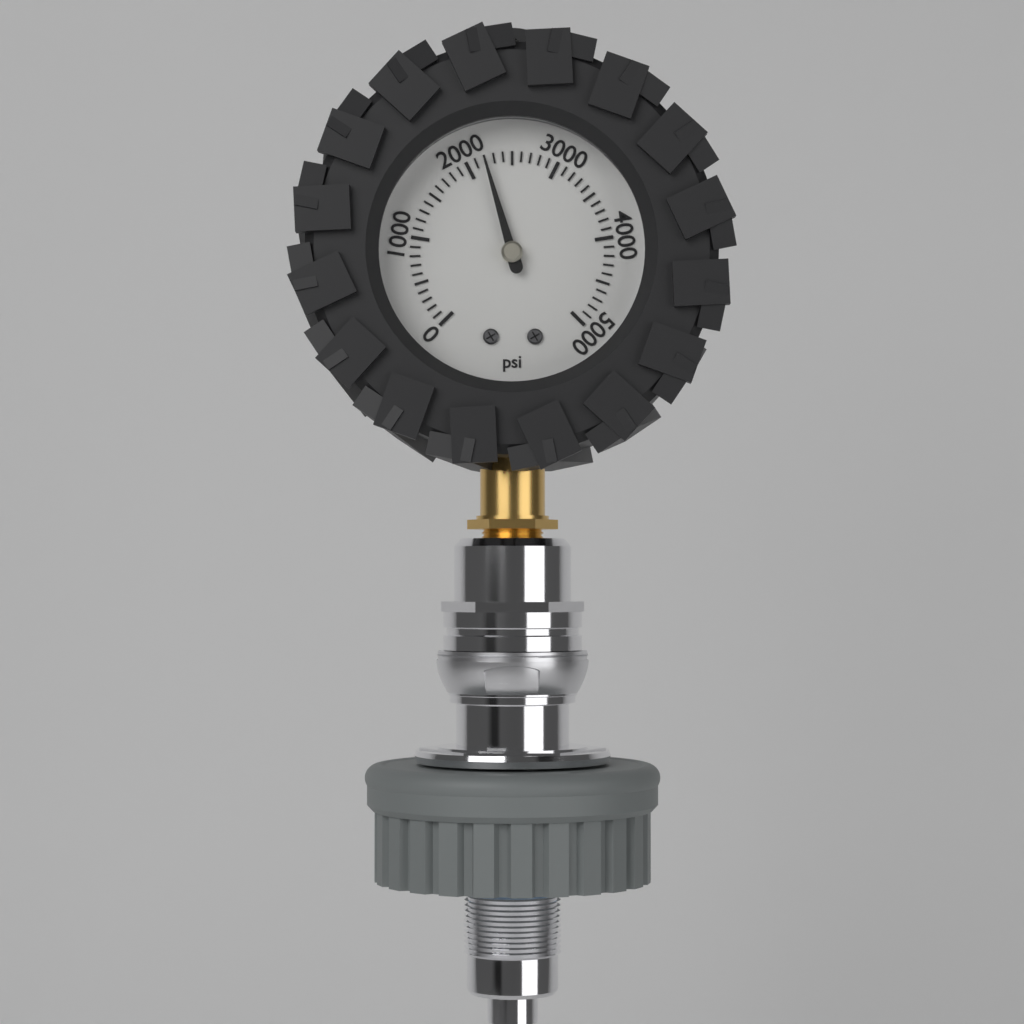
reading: 2200 psi
